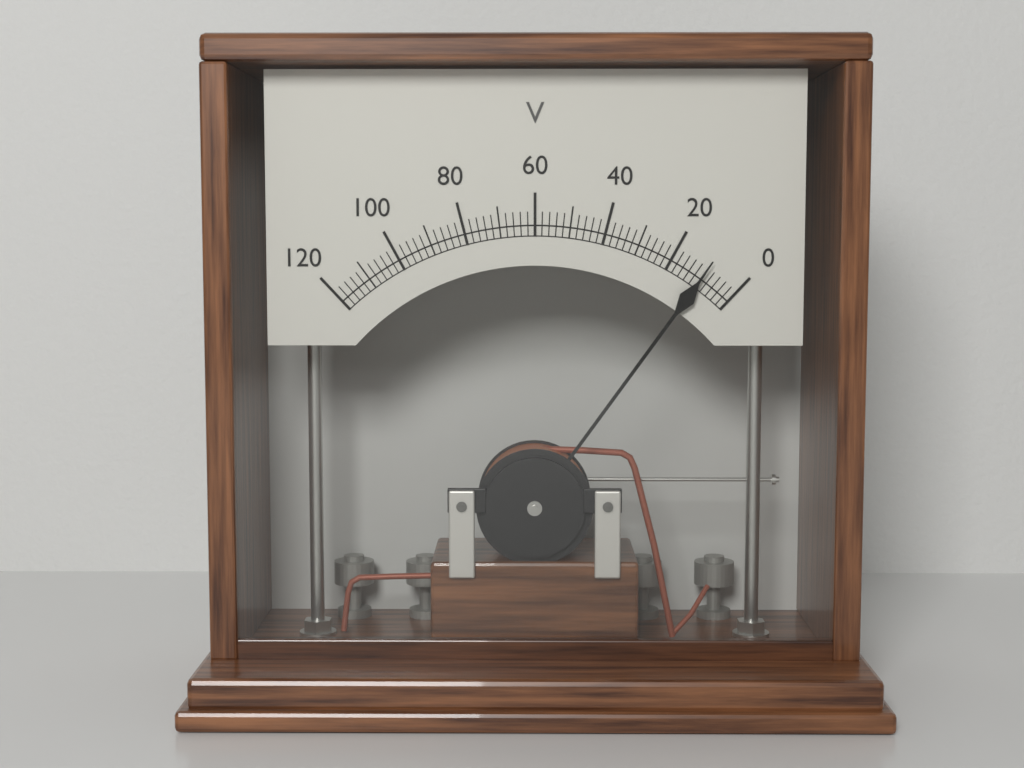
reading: 10 V
